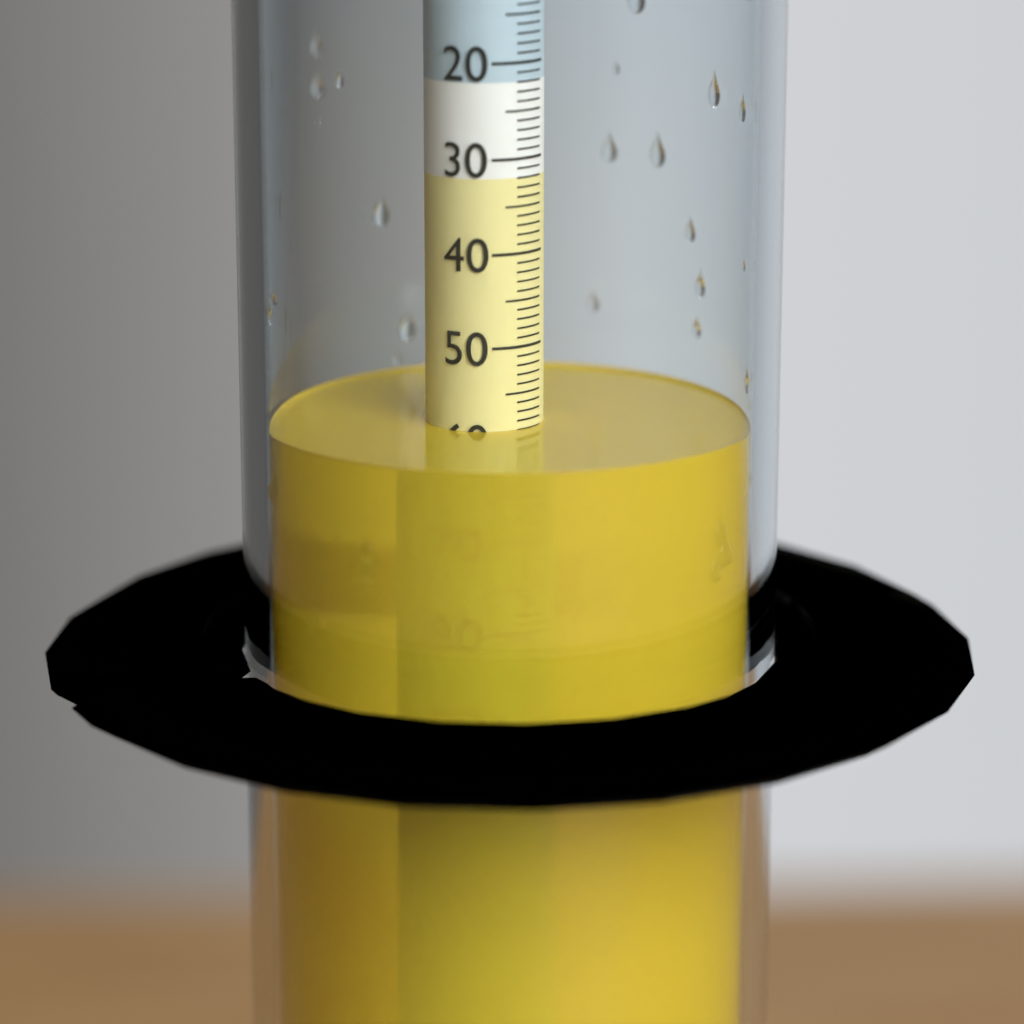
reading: 59 (no unit)
